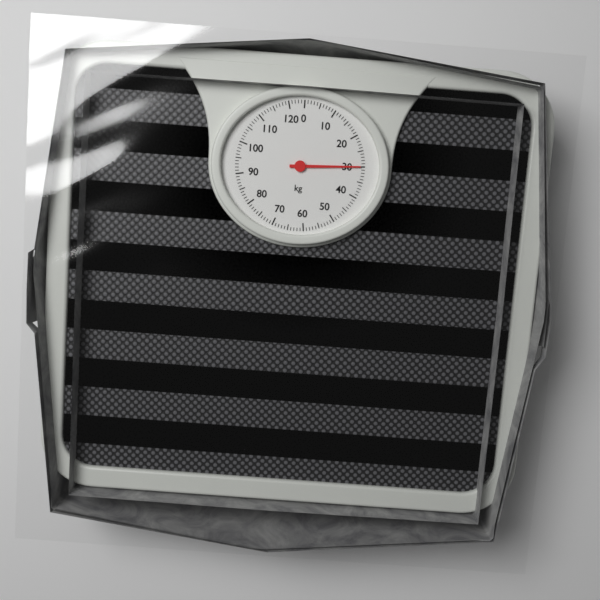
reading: 30 kg
